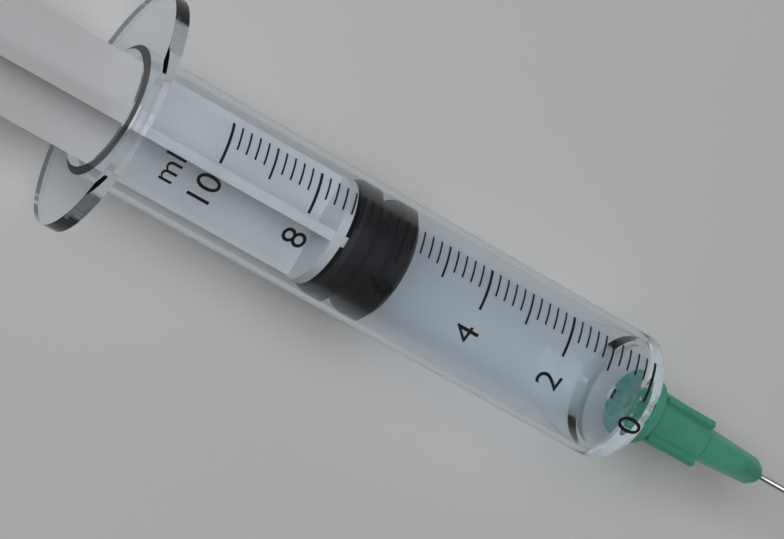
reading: 5.6 ml
